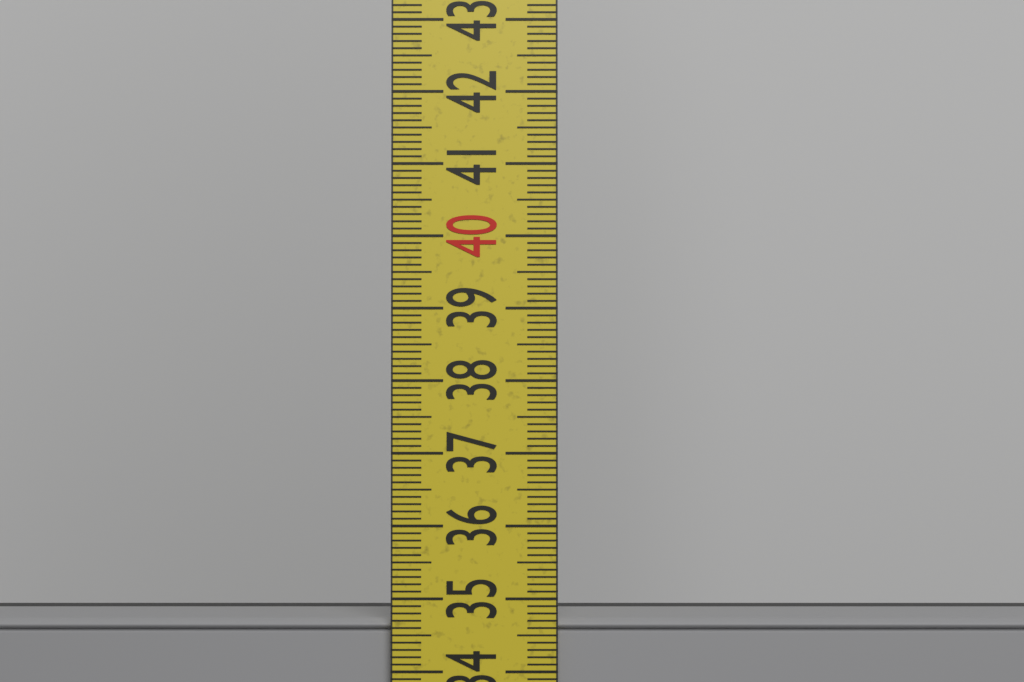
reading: 34.7 cm
